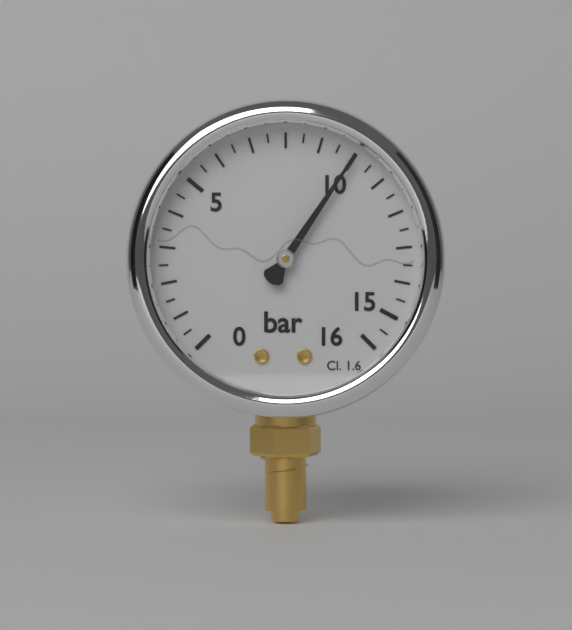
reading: 10.0 bar
